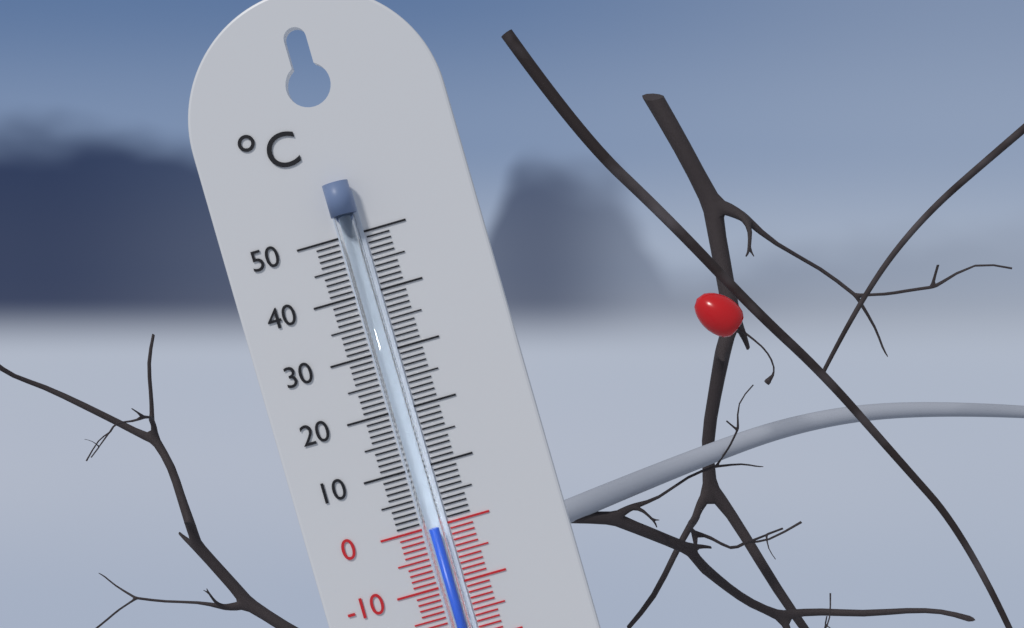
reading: 0 °C
